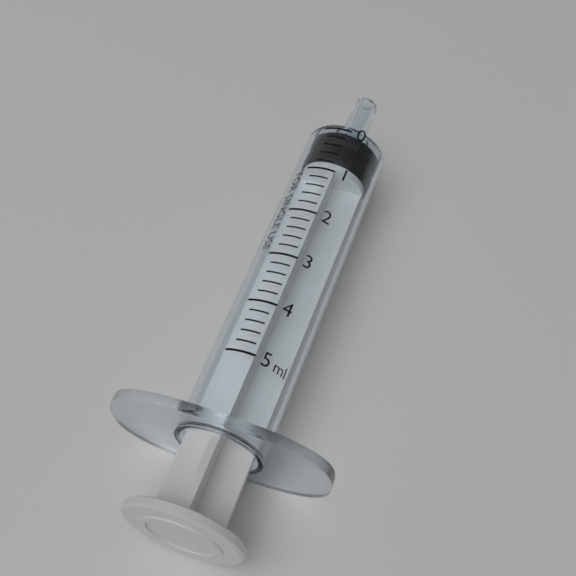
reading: 0.0 ml
